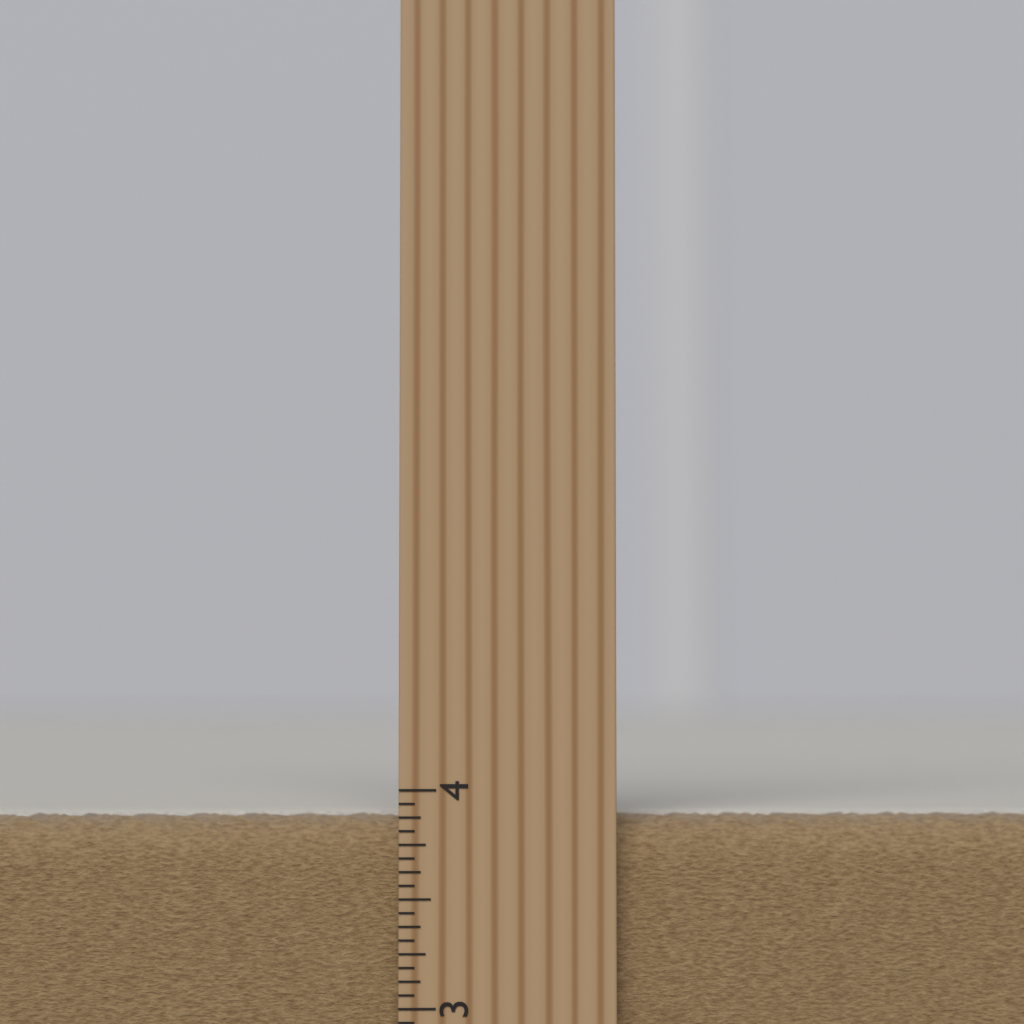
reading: 3.8750 inch
